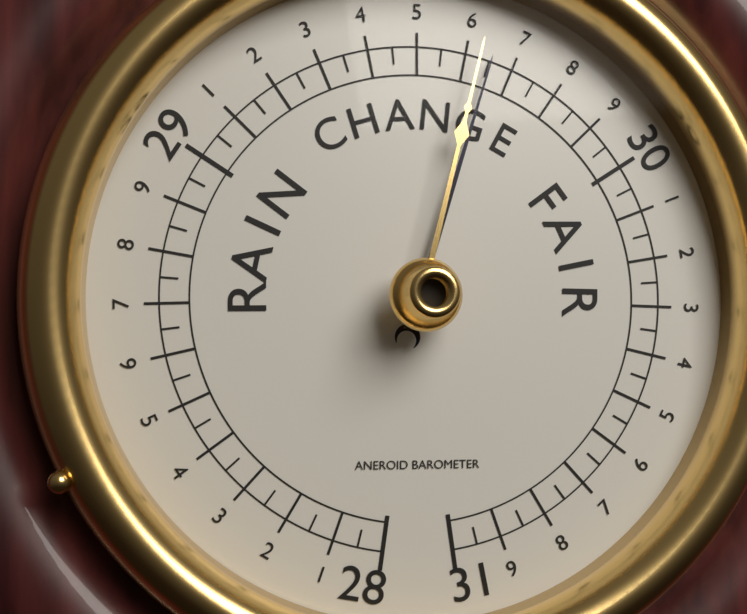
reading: 29.65 (no unit)
